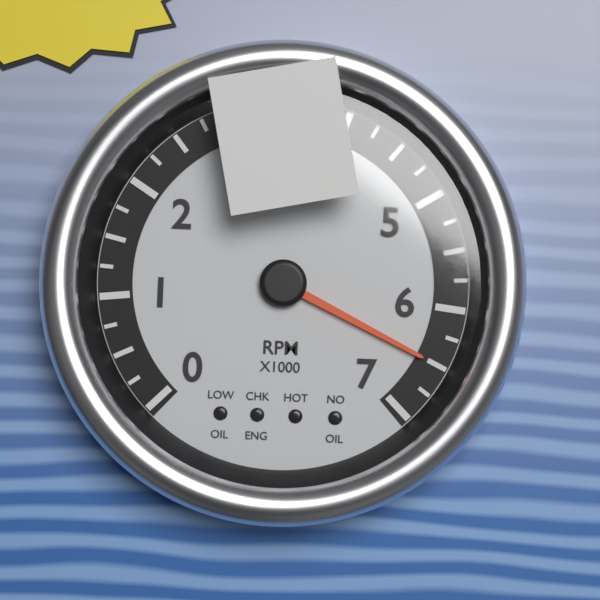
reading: 6500 RPM
